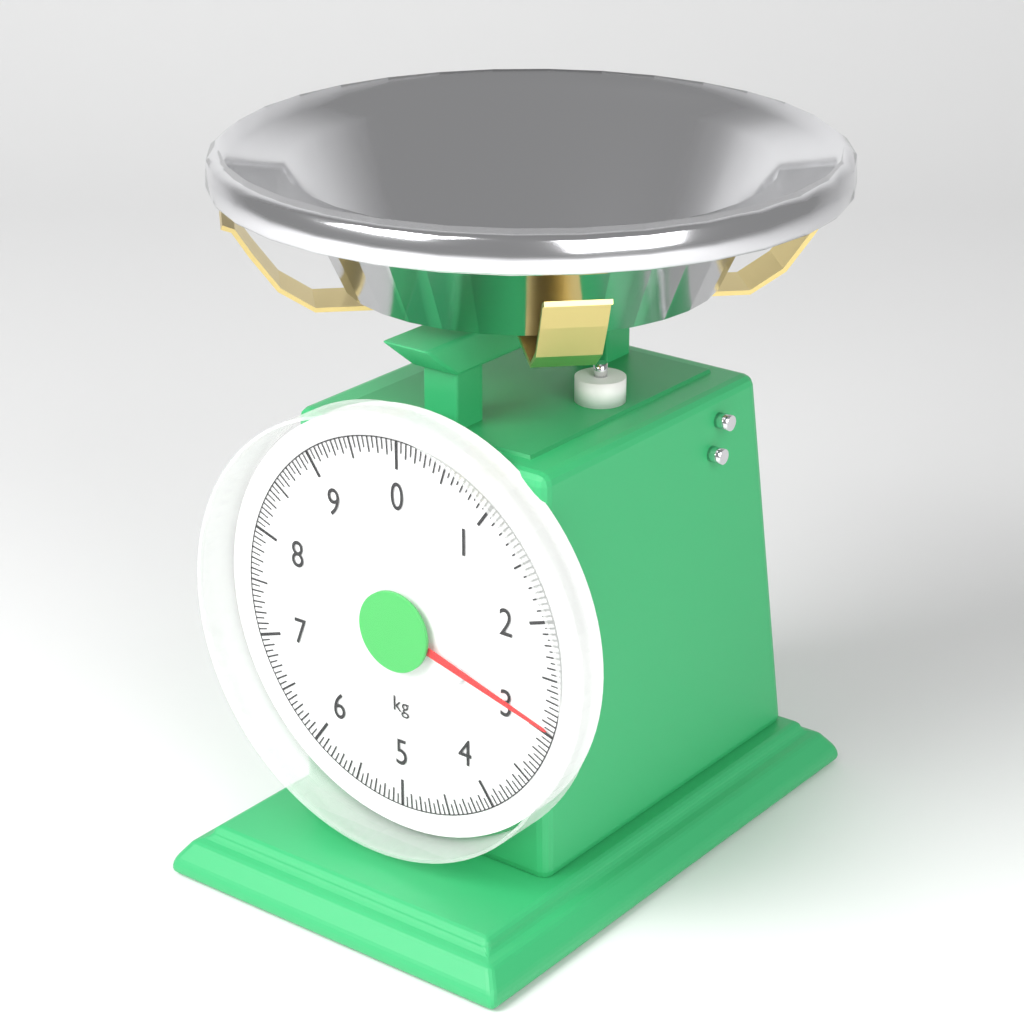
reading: 2.95 kg
